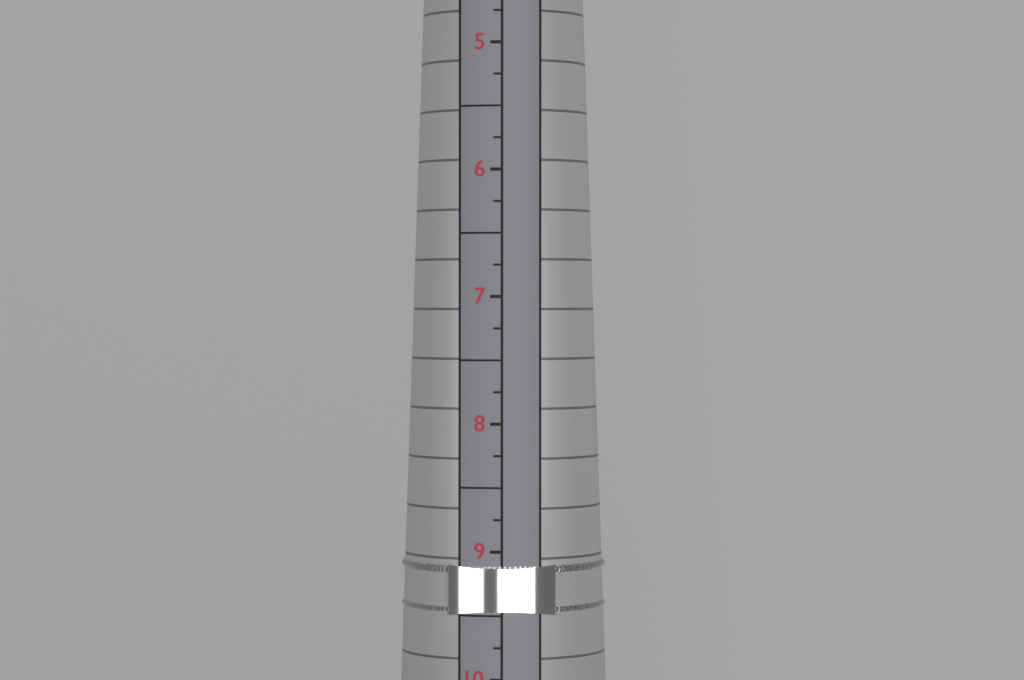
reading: 9.50 (no unit)
